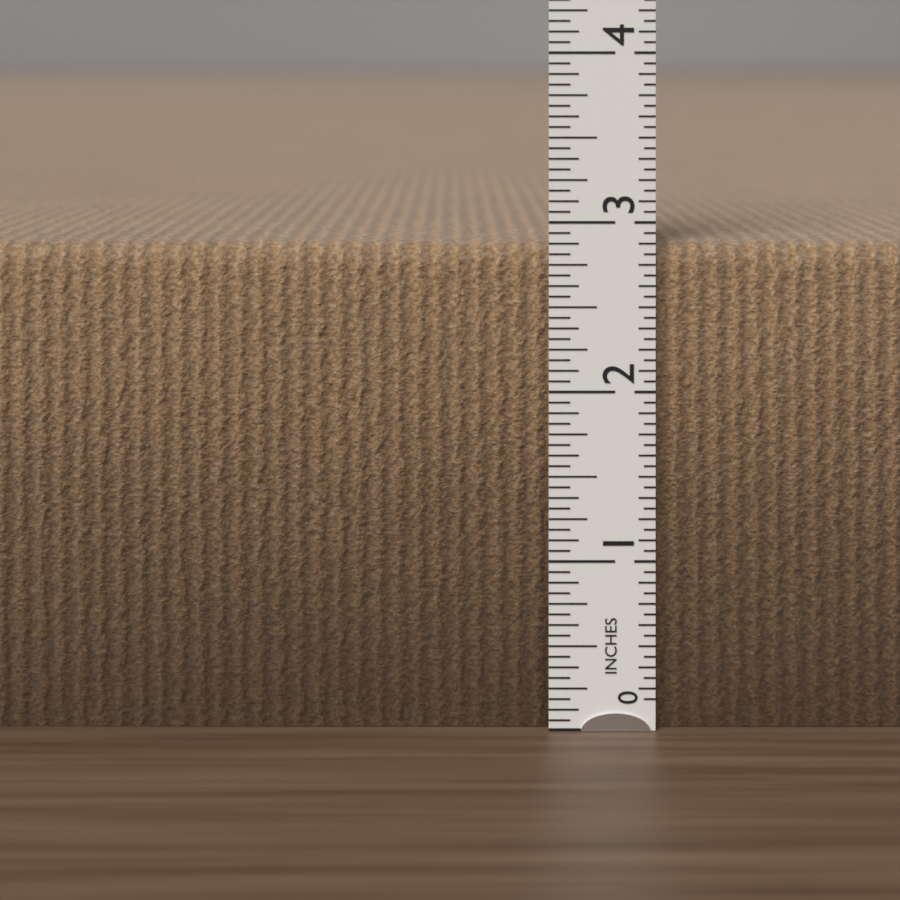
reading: 2.8750 in
